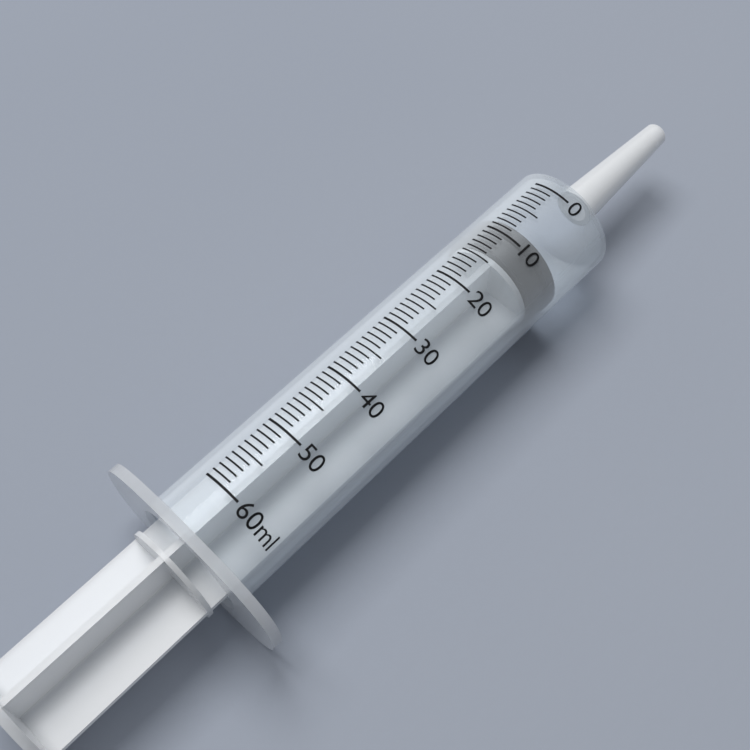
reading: 8 ml
